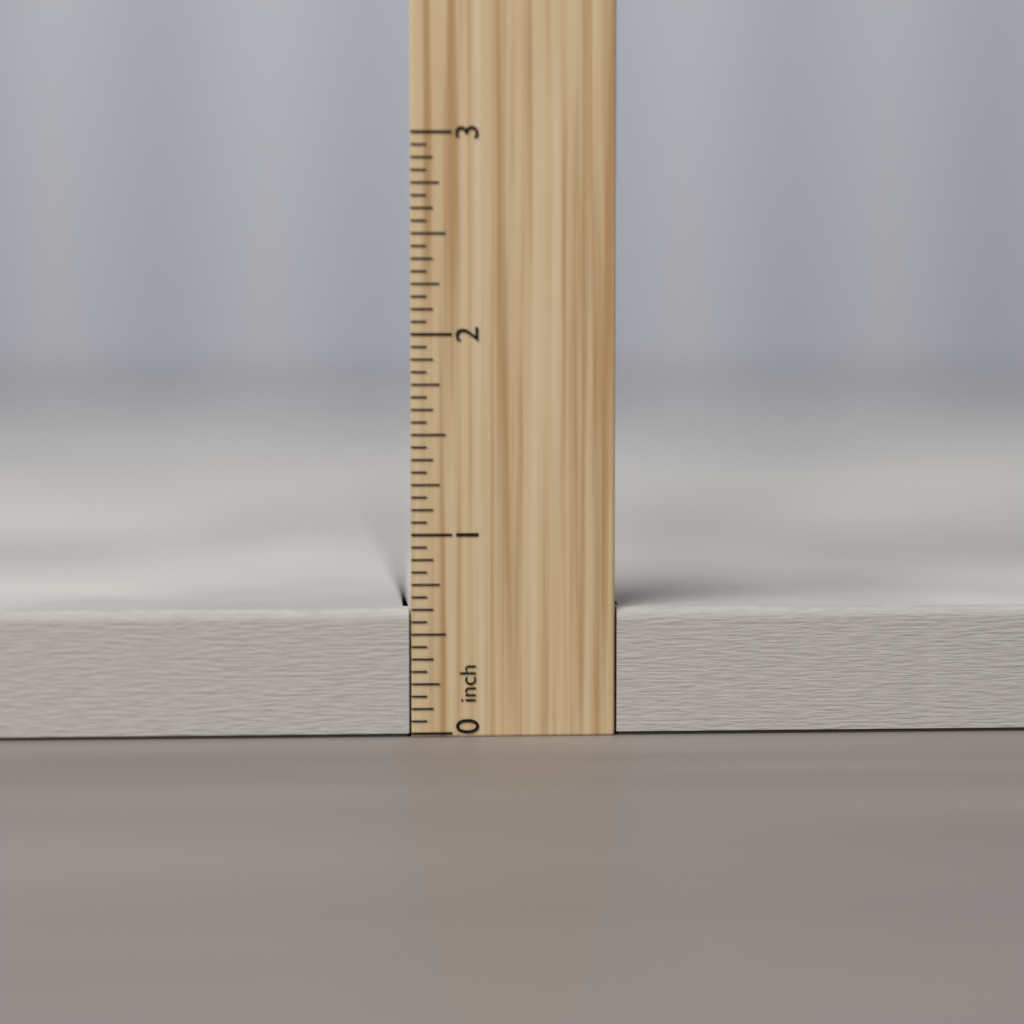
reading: 0.6250 inch
